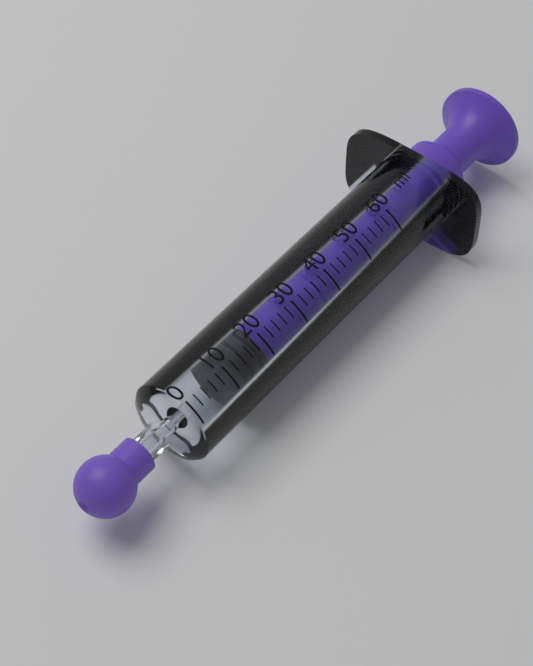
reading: 12 ml
